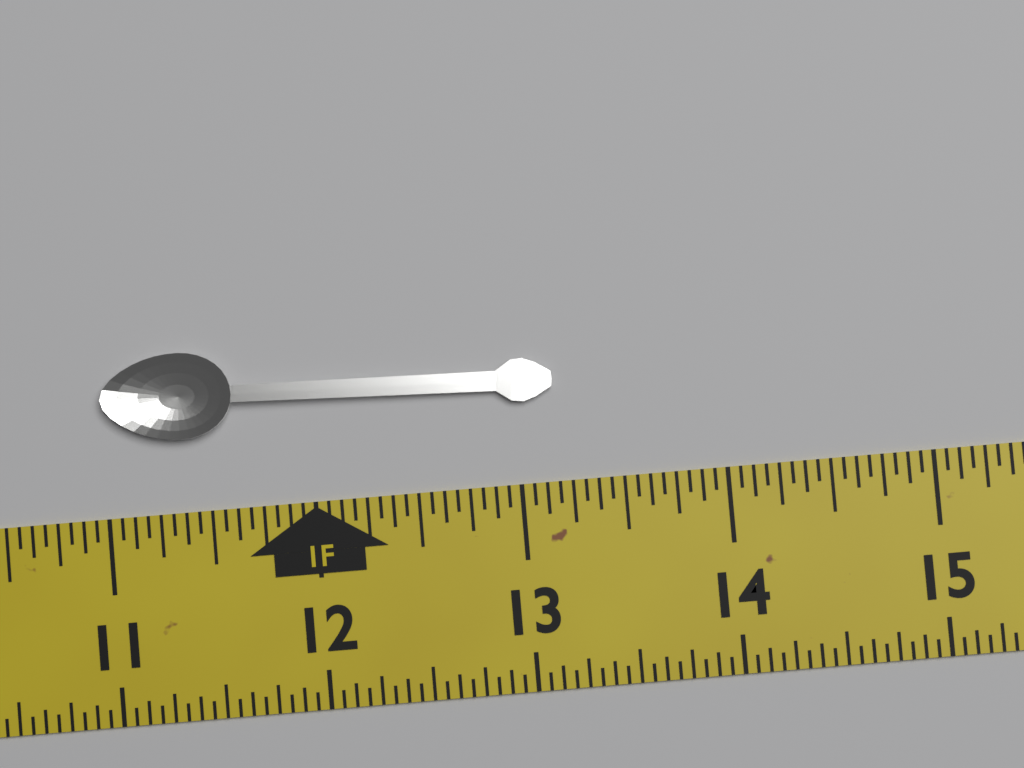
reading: 13.1875 in
